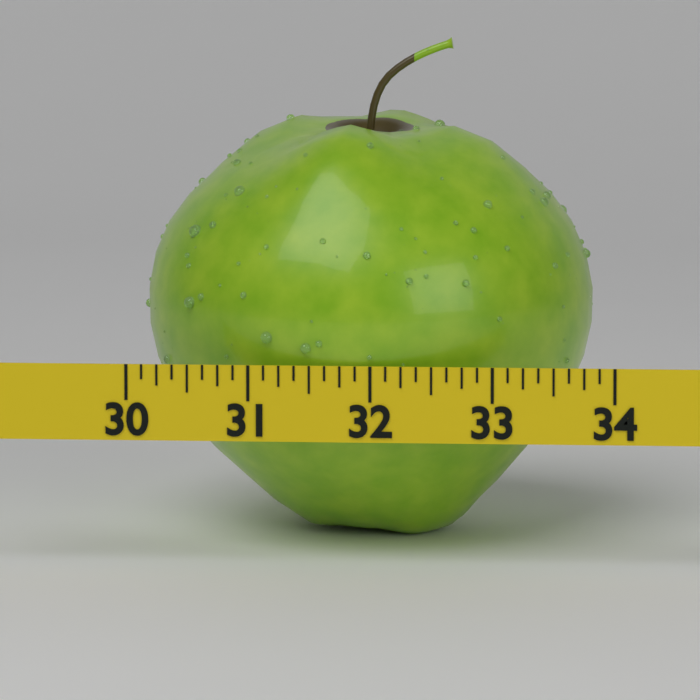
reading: 33.750 (no unit)
